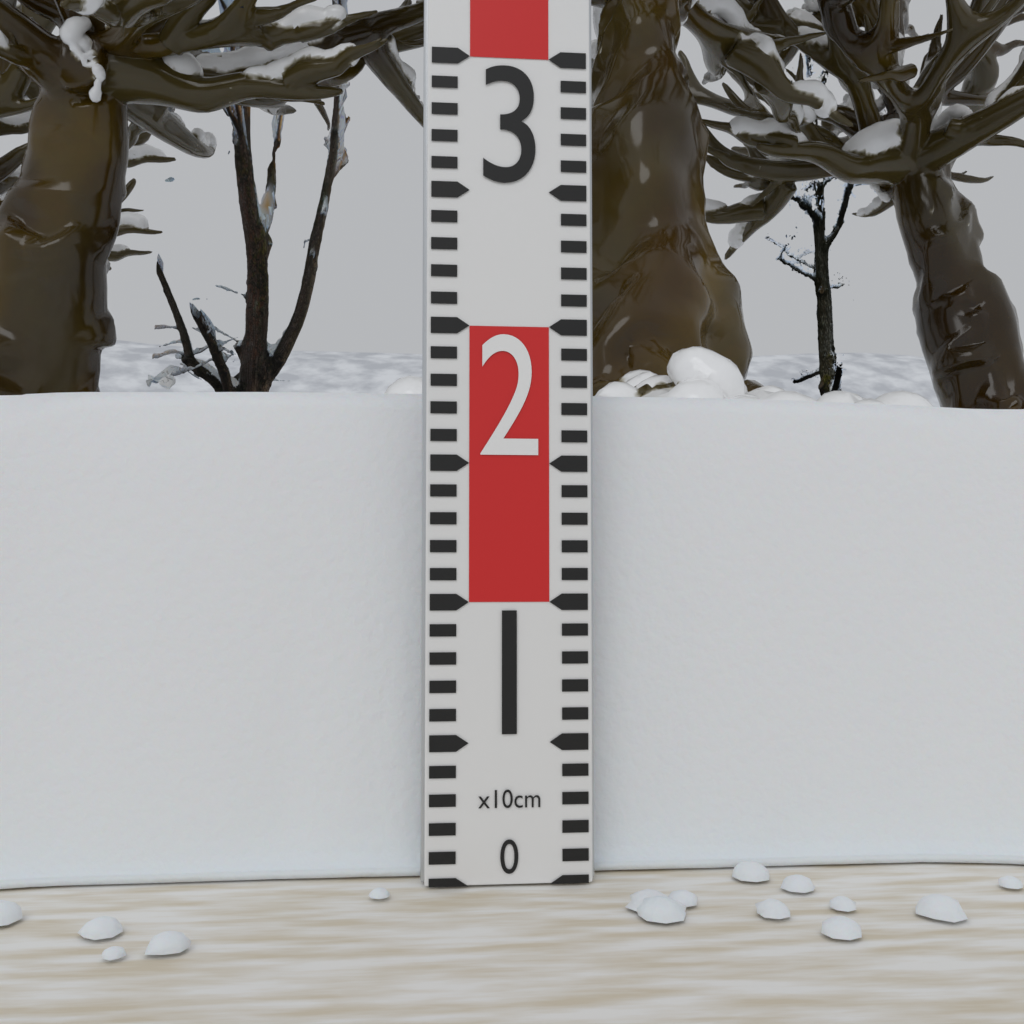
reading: 18 cm
